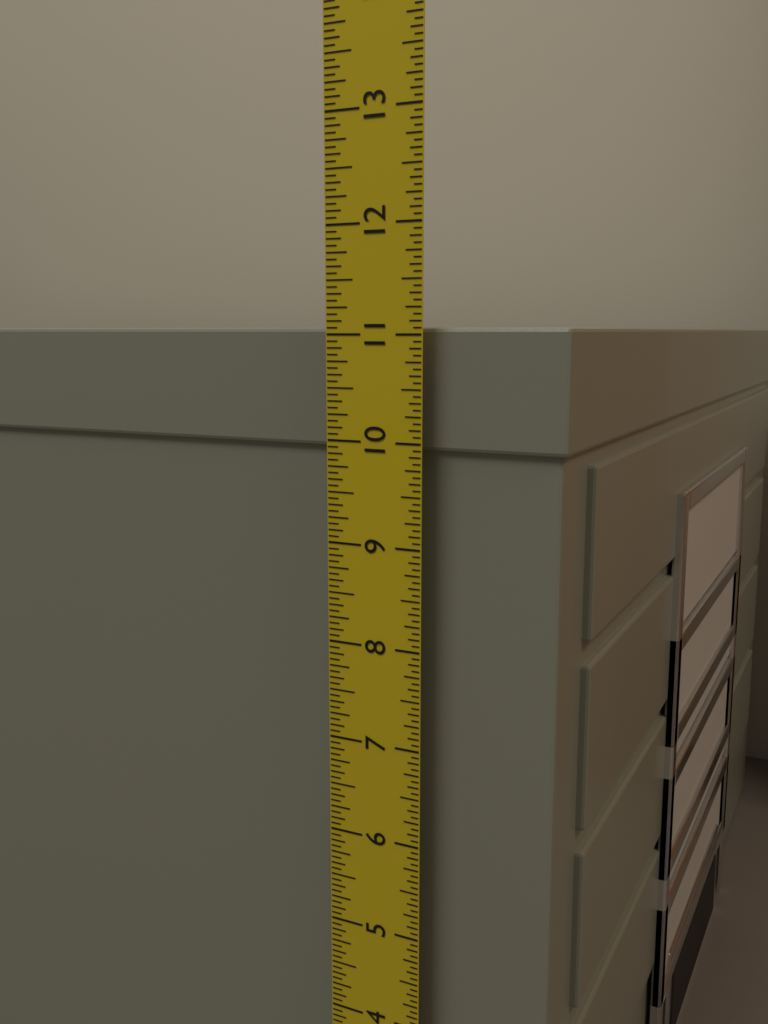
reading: 11.0625 in
